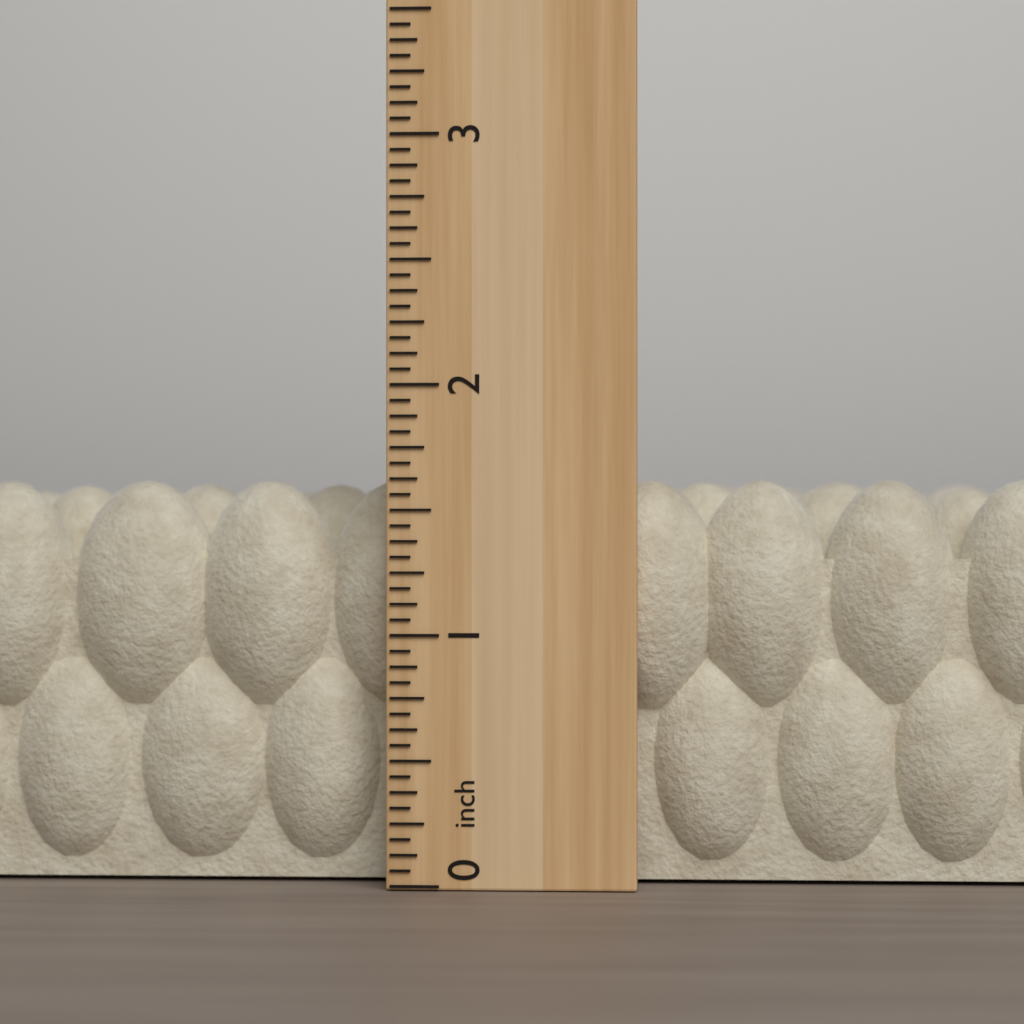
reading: 1.6250 inch
